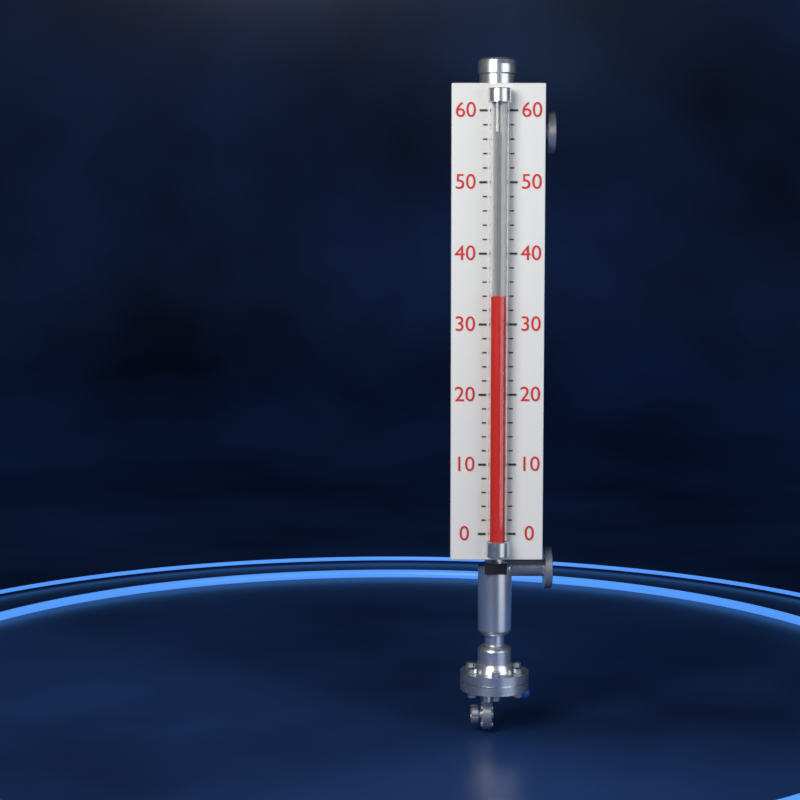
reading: 34 (no unit)
